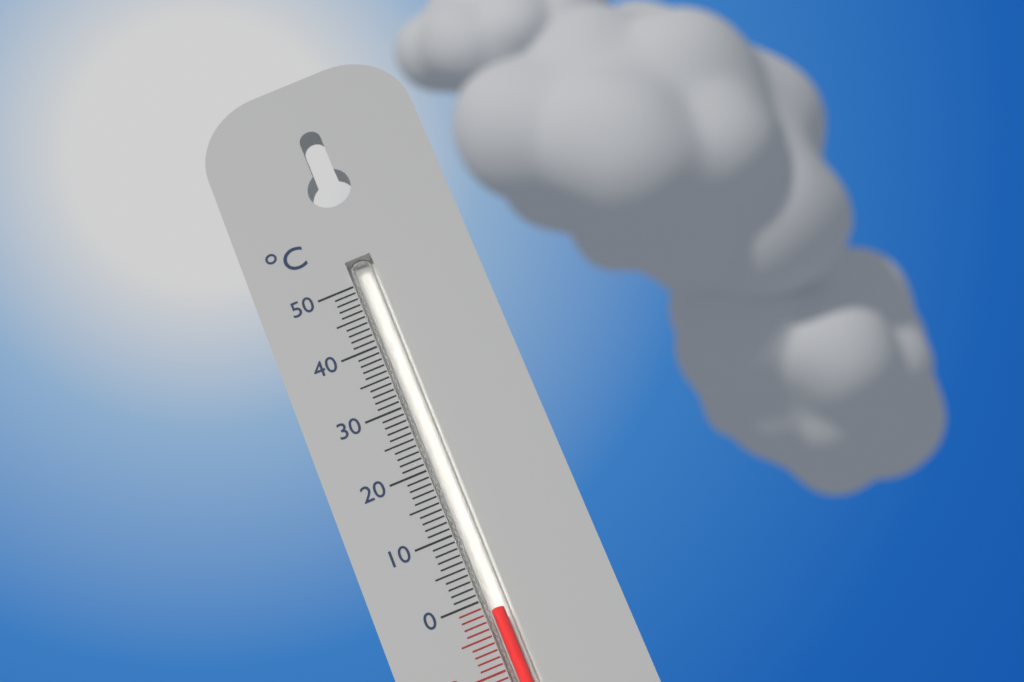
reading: -2 °C
